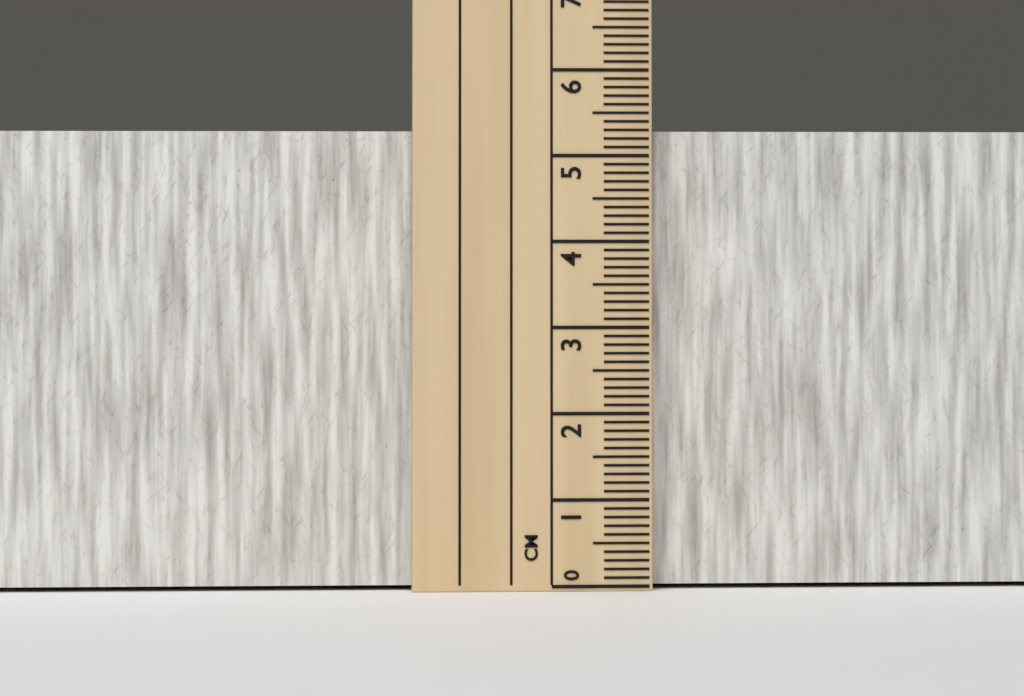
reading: 5.3 cm
